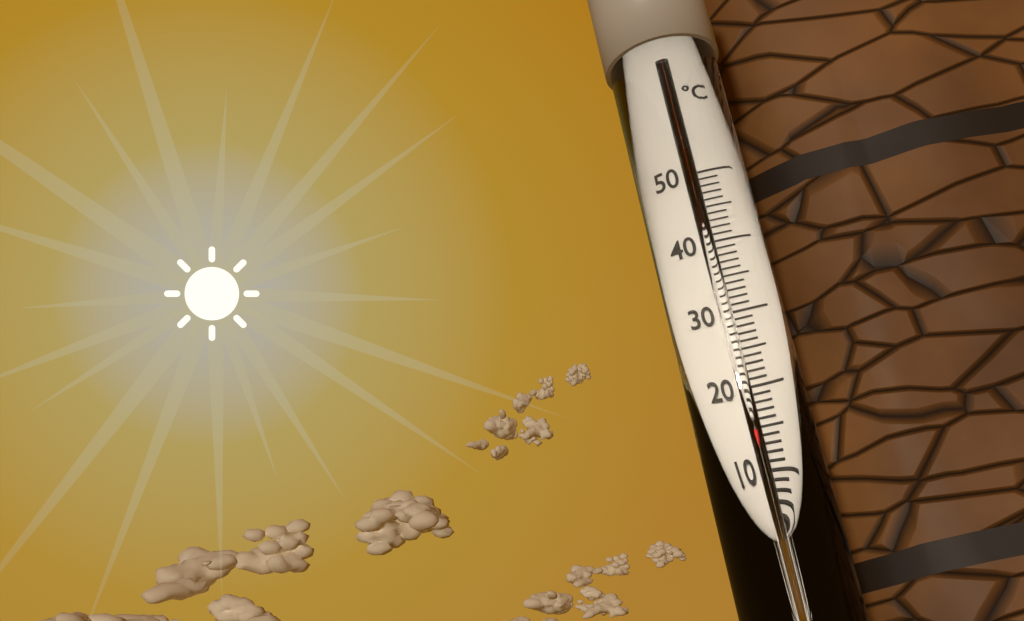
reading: 14 °C
